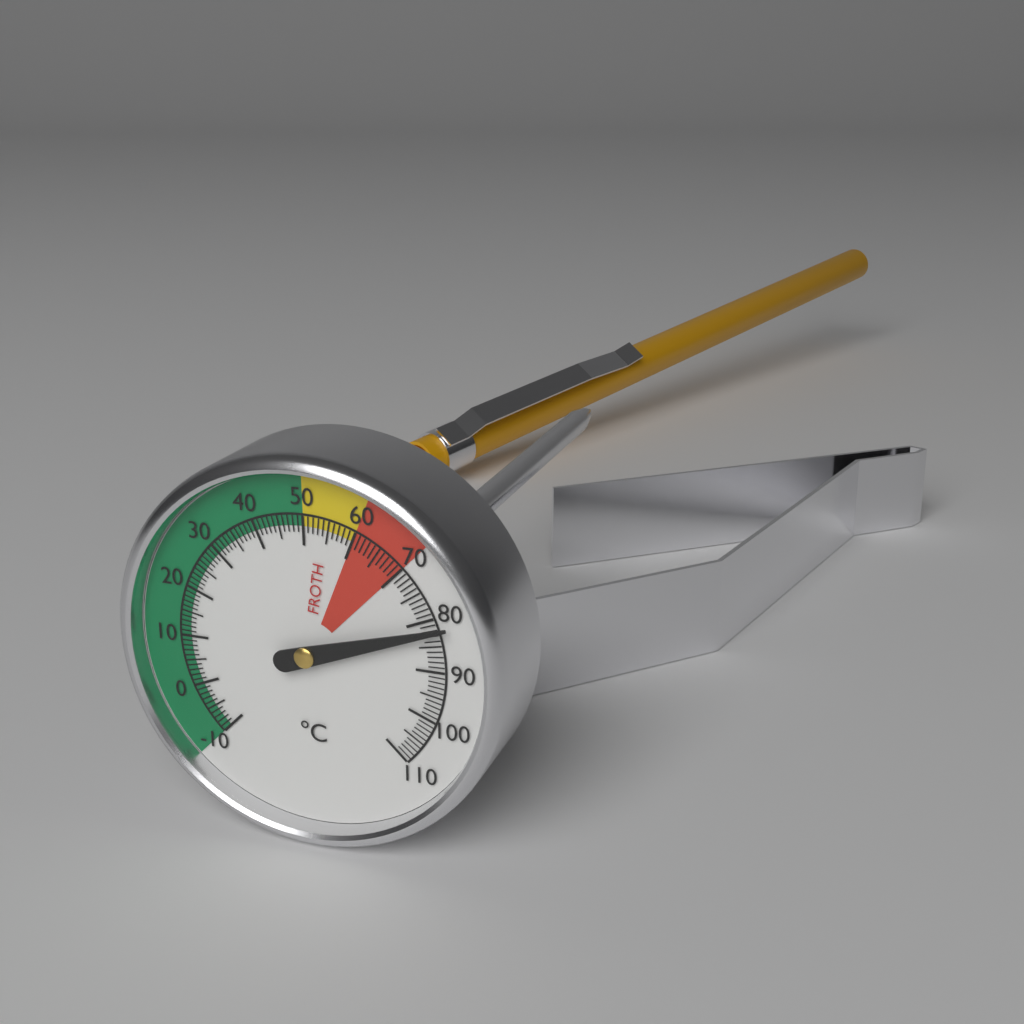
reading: 82 °C
